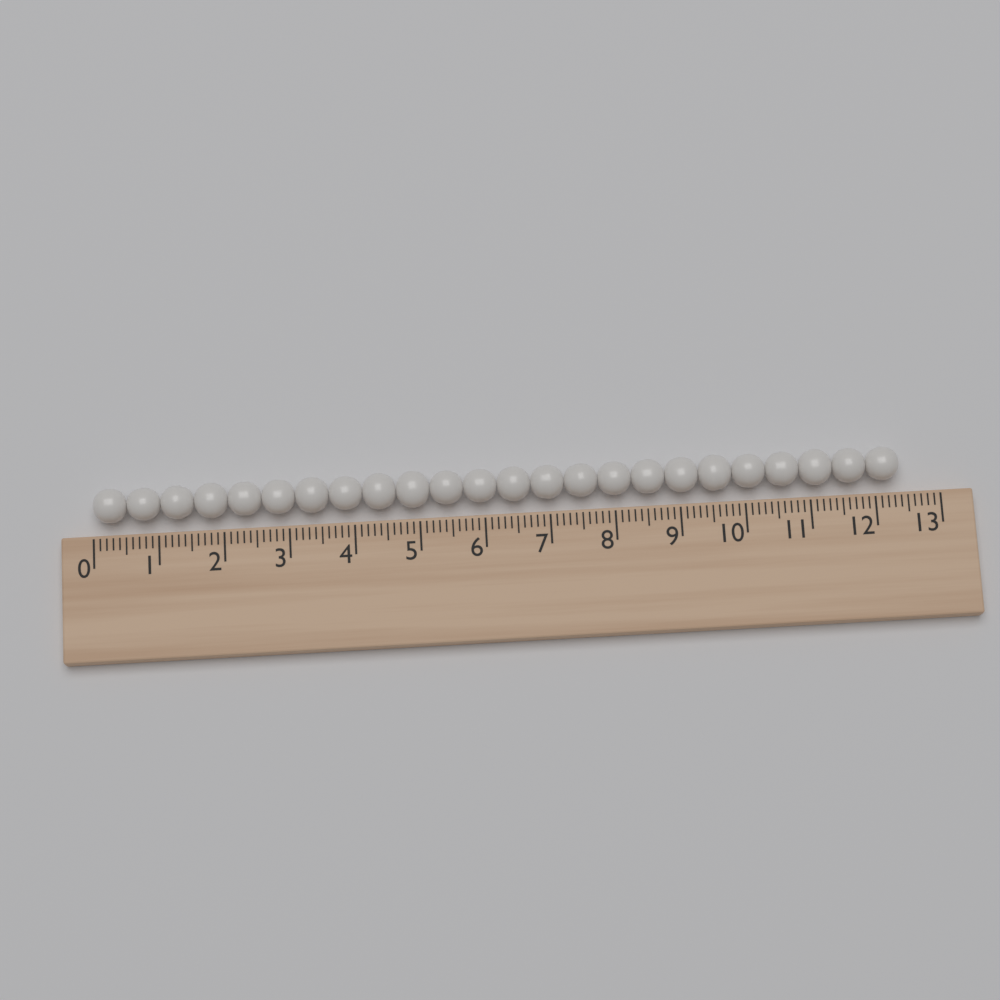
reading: 12.4 (no unit)
